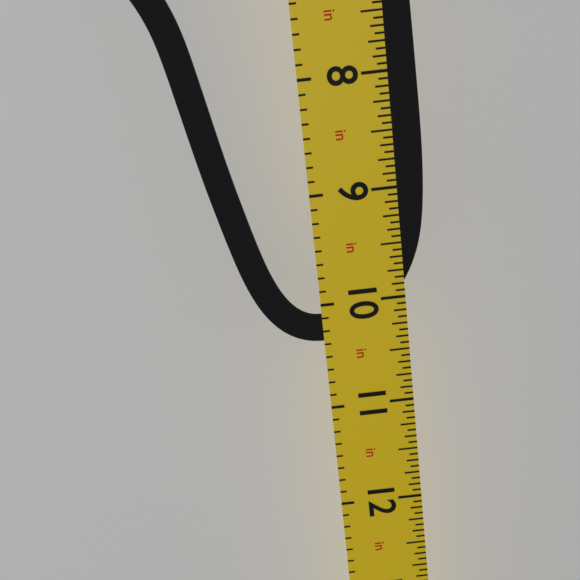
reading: 10.3750 in
